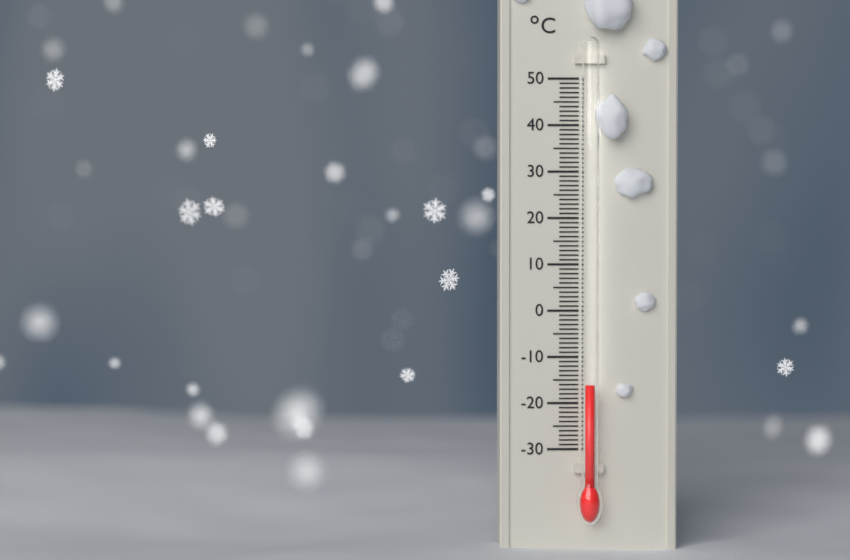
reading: -16 °C
